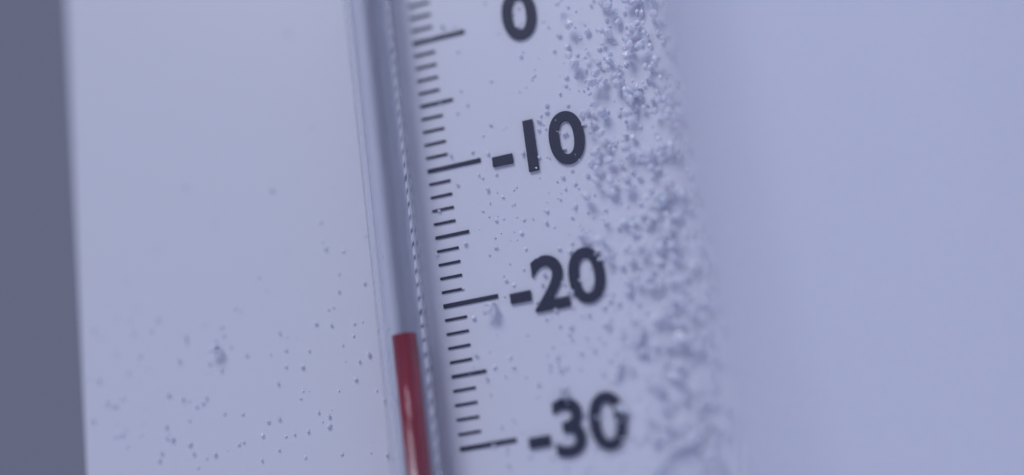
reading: -22 °C
